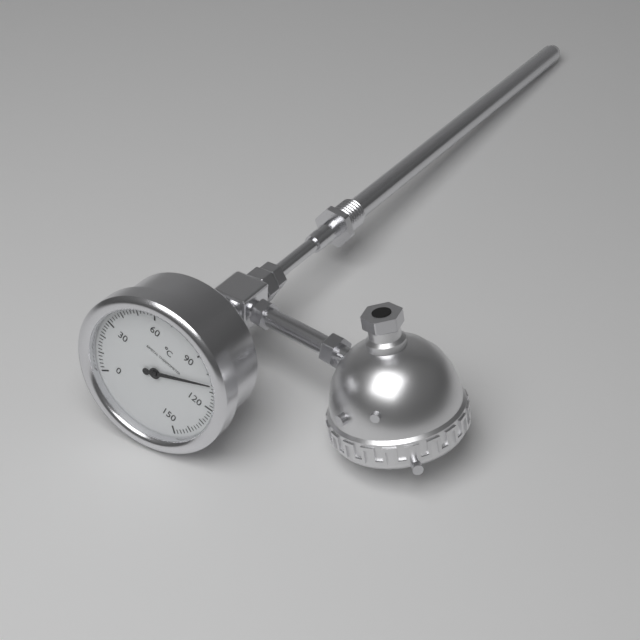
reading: 106 °C
